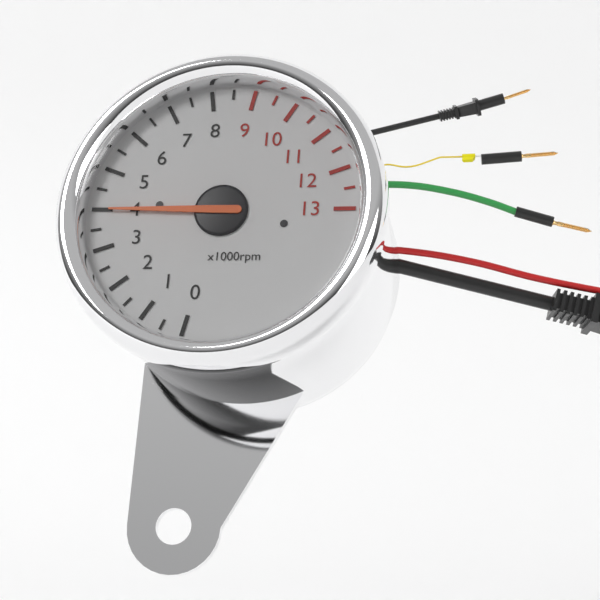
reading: 4.0 x1000rpm
